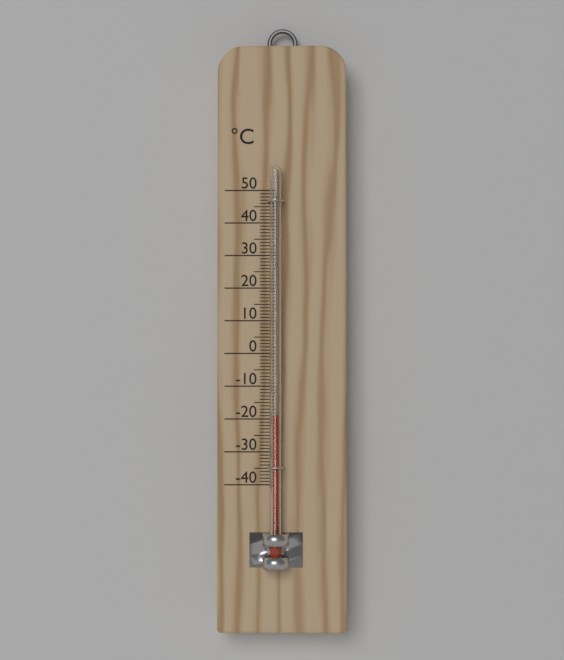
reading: -19 °C
